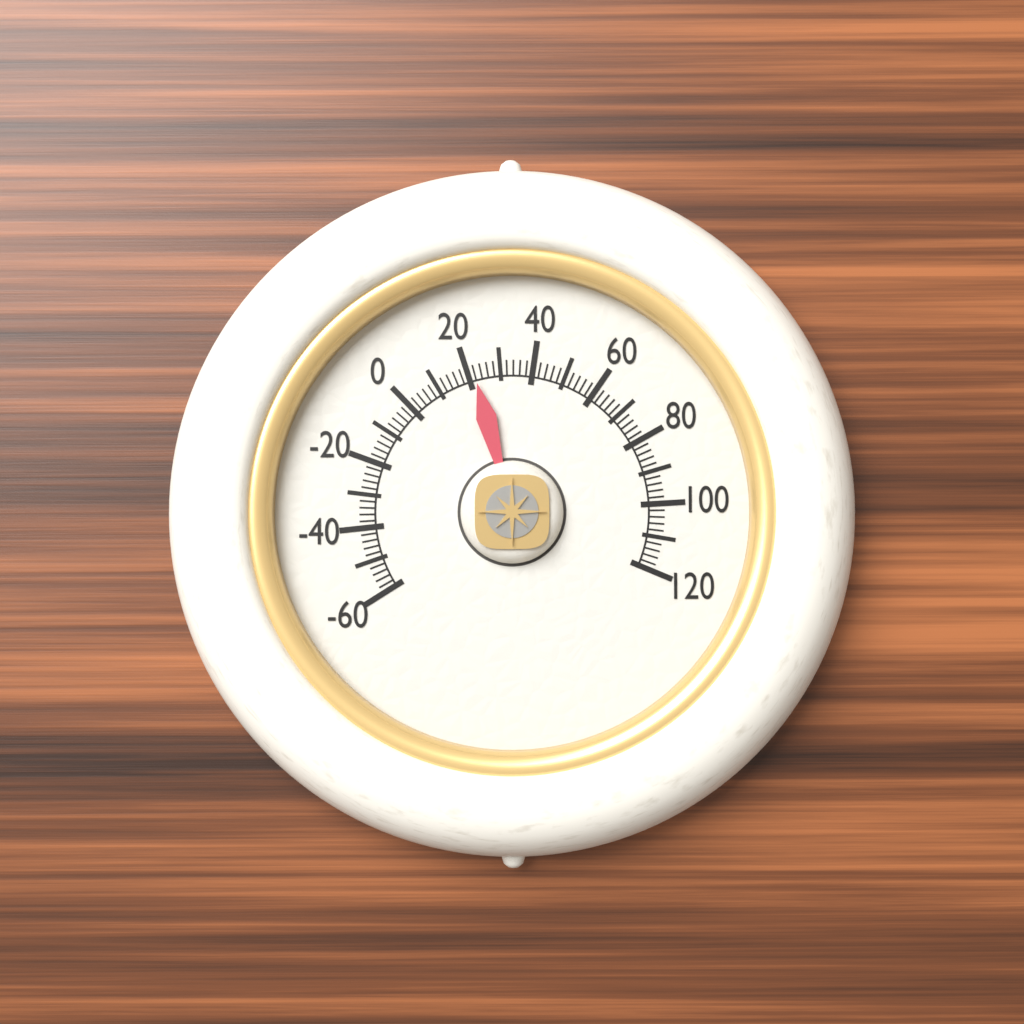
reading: 22 (no unit)
